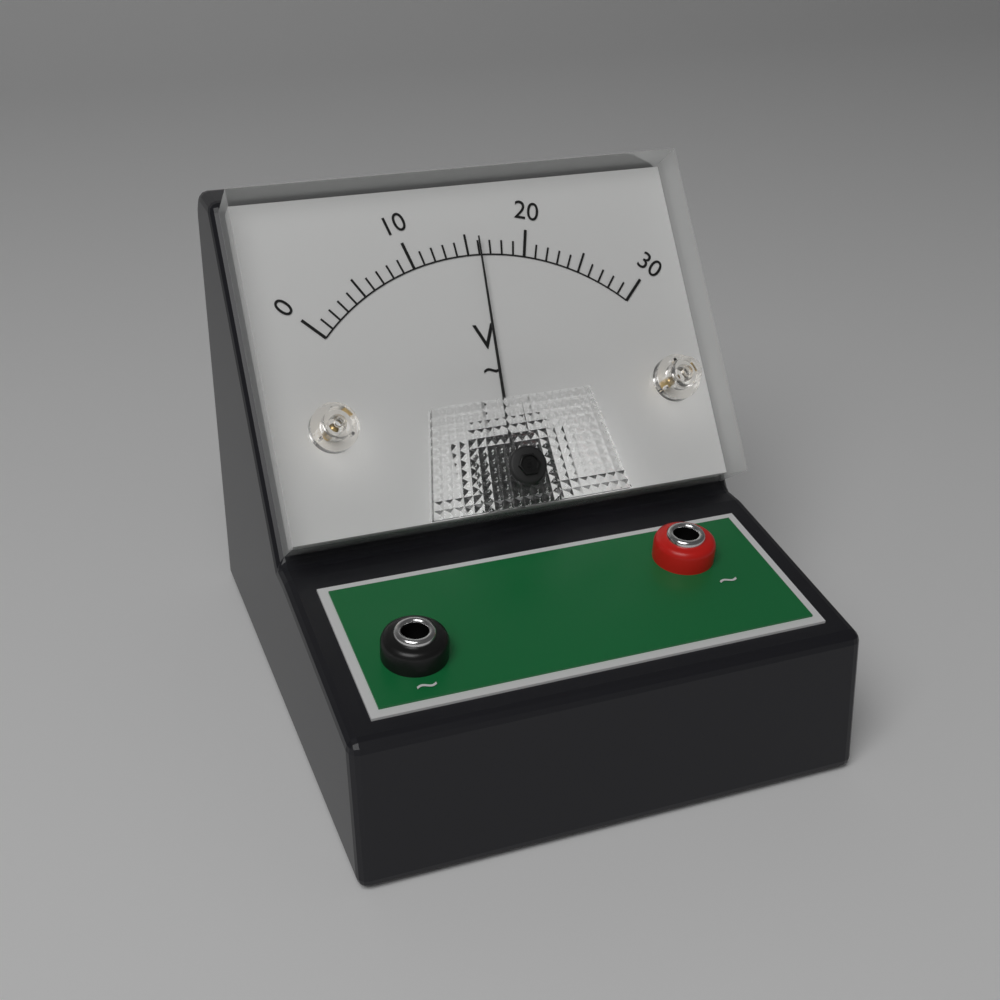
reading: 16 V
